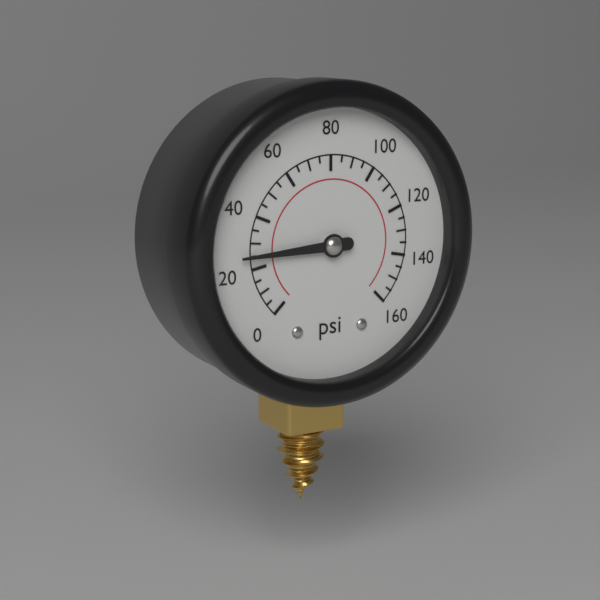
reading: 25 psi
